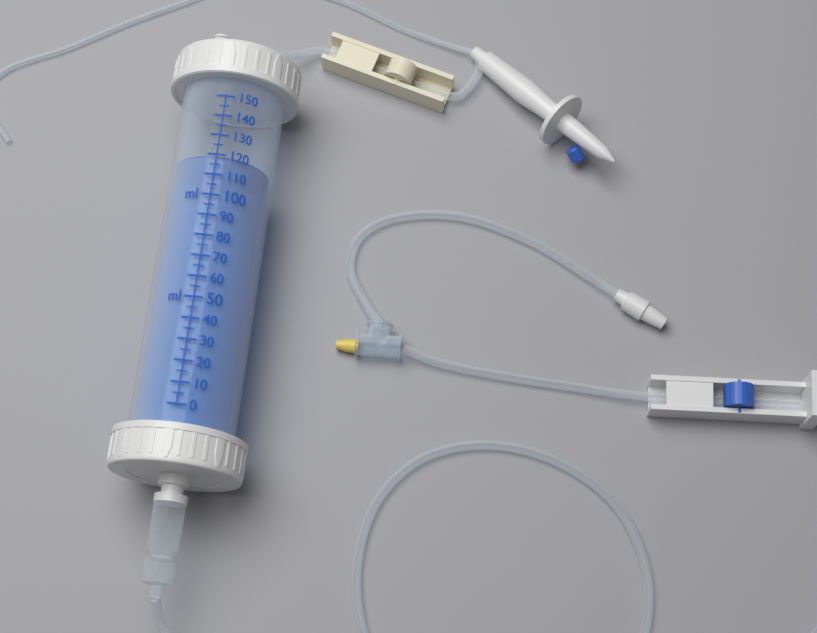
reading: 120 ml
